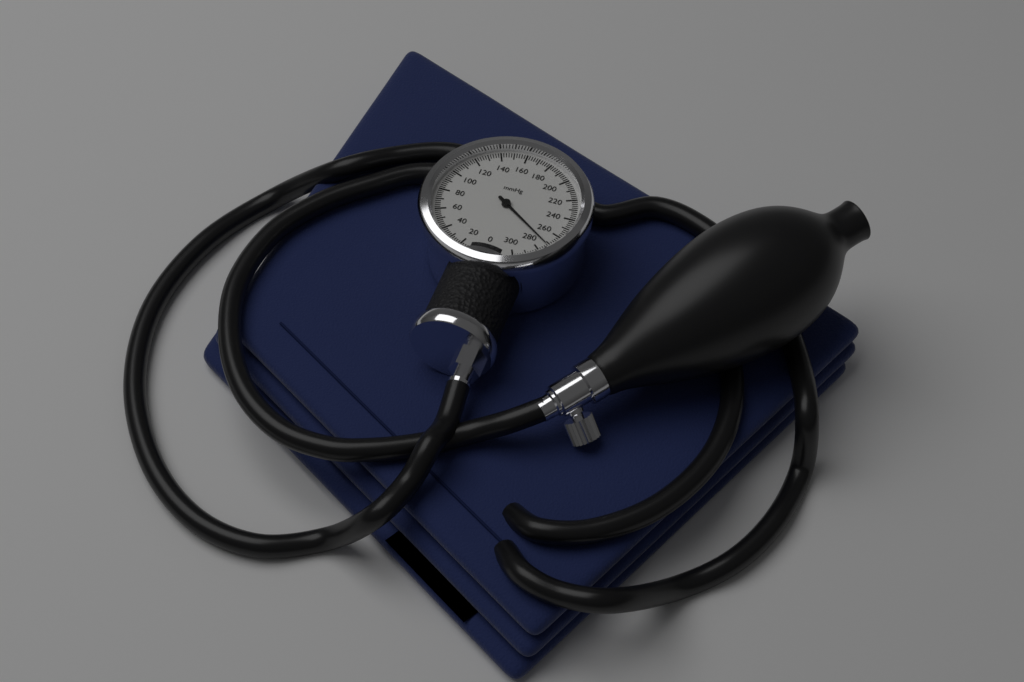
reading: 272 mmHg
